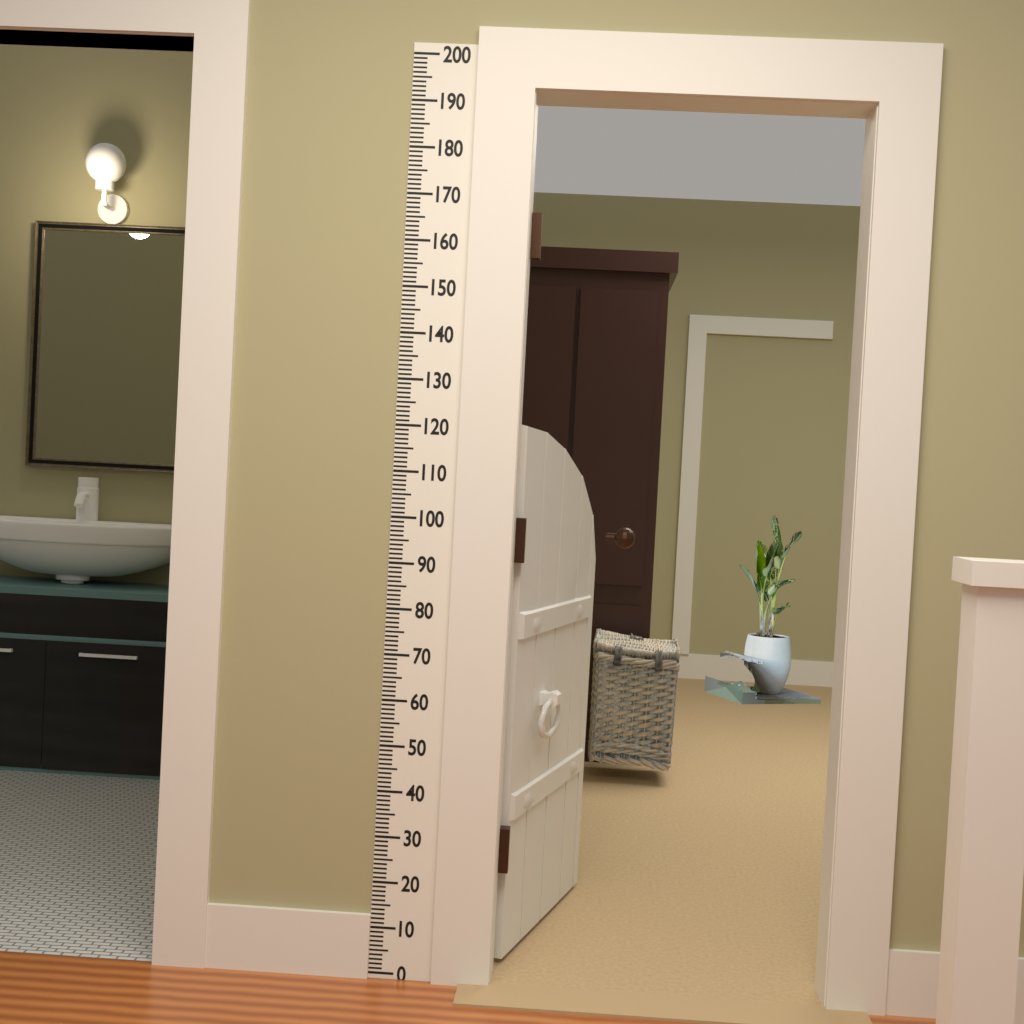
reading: 122 (no unit)
